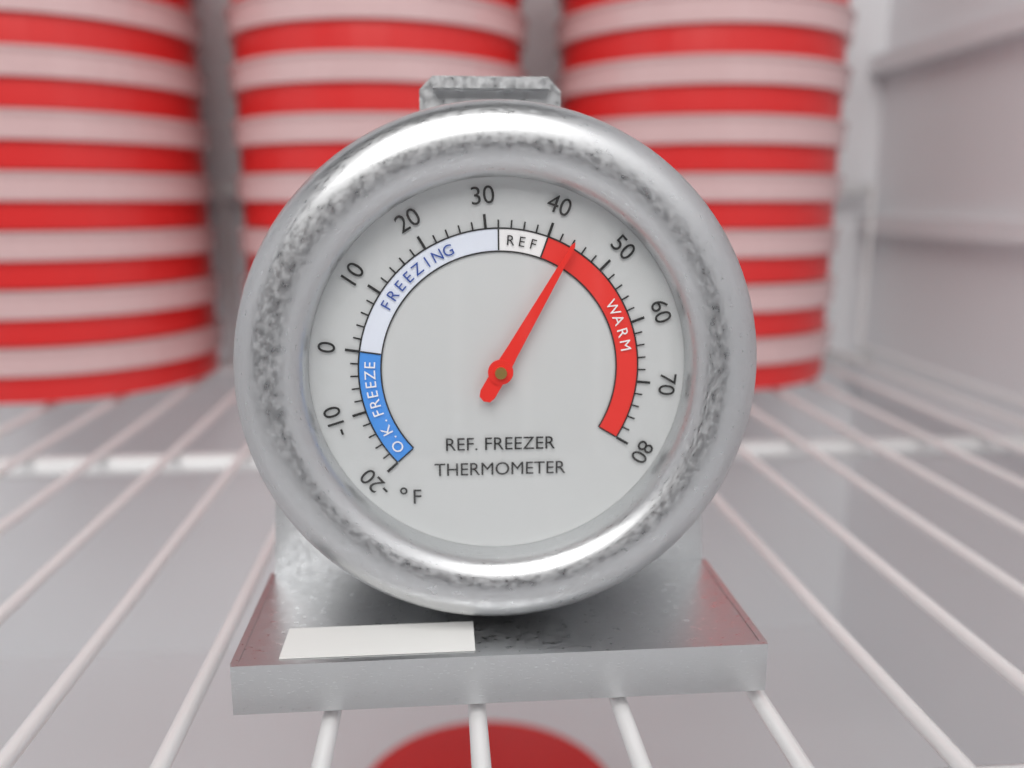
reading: 44 °F
